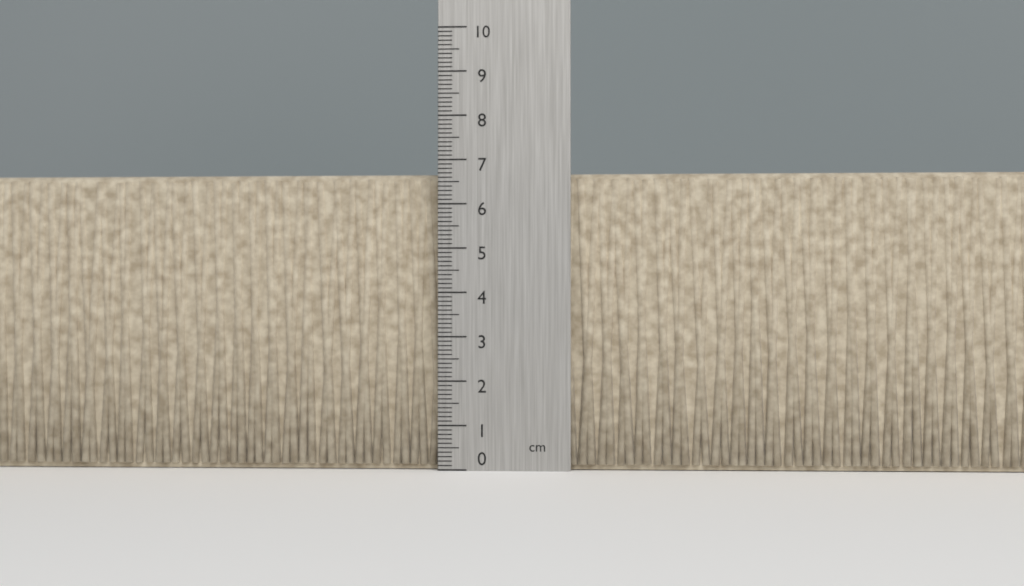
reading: 6.7 cm
